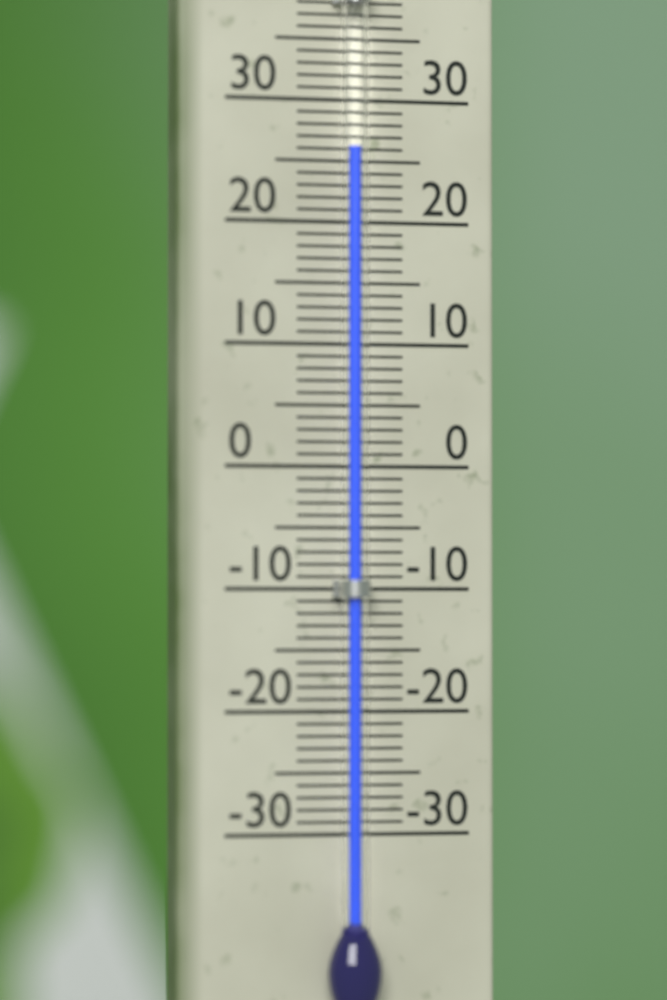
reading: 26 °C
